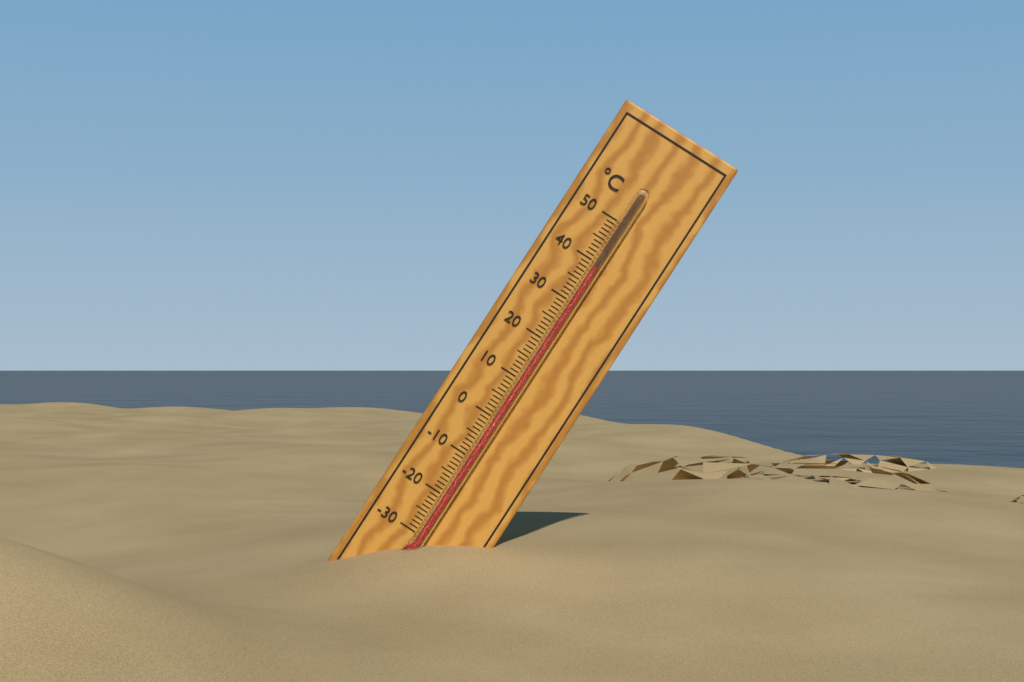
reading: 39 °C
